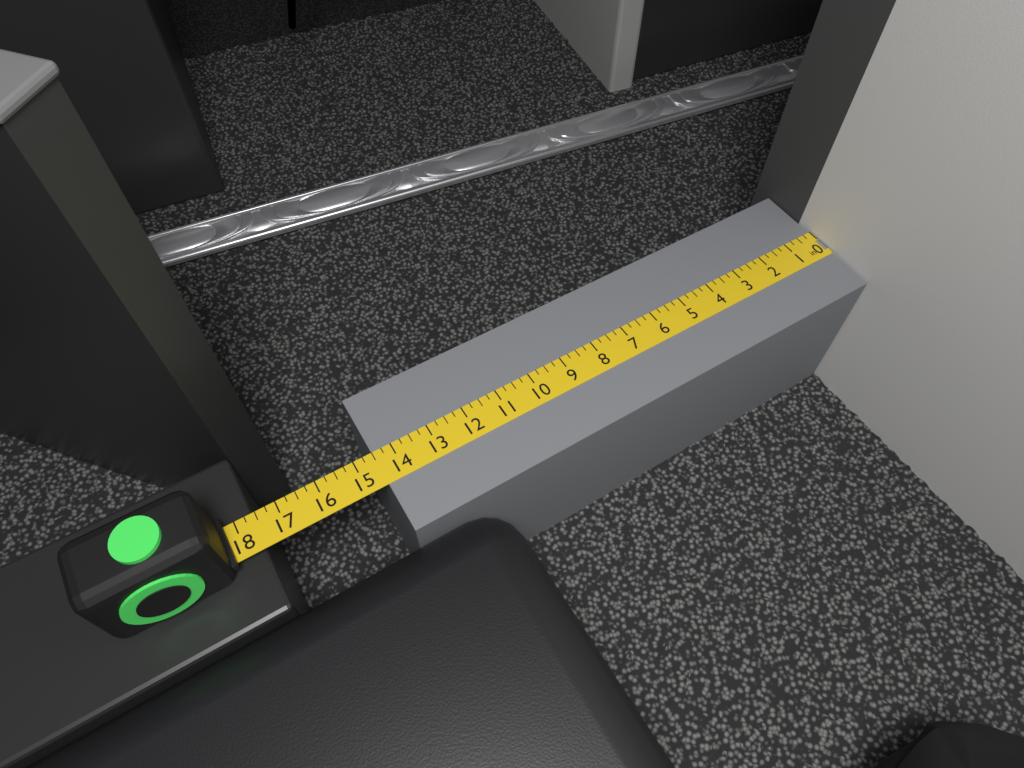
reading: 14.50 in
